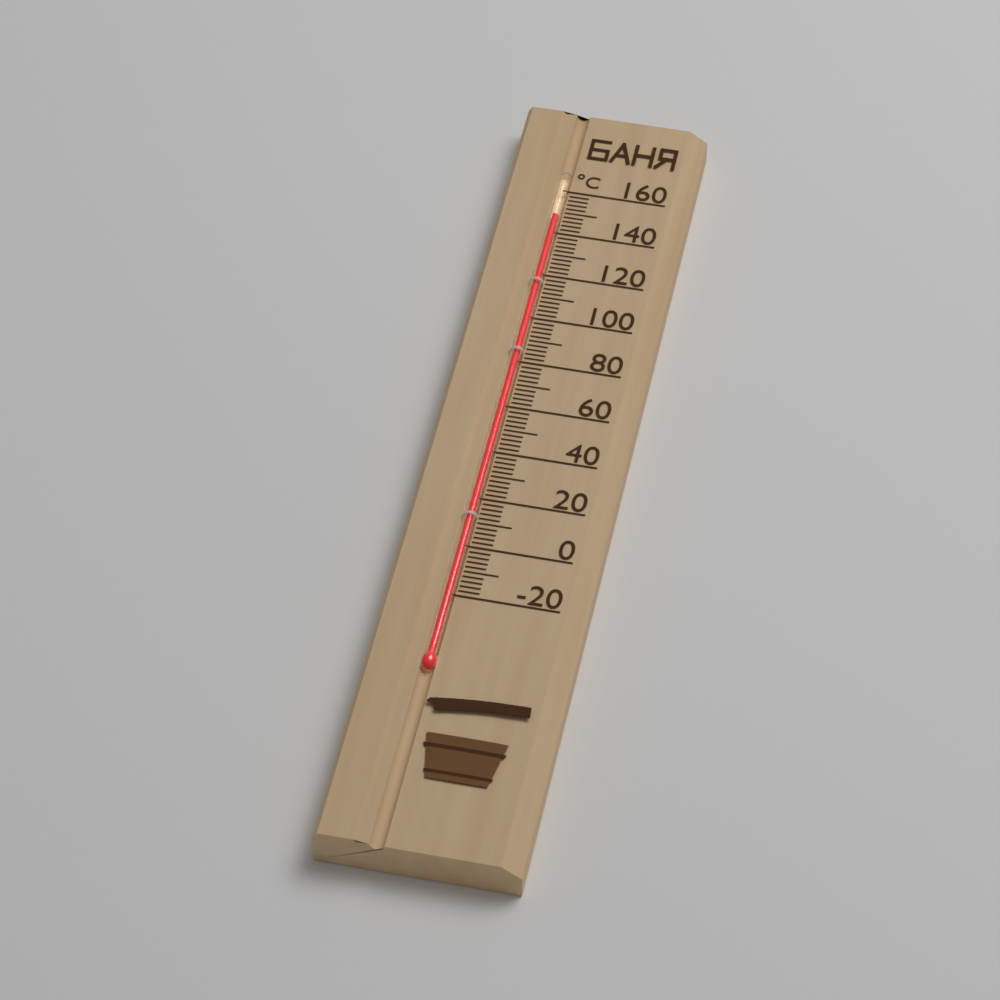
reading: 148 °C
